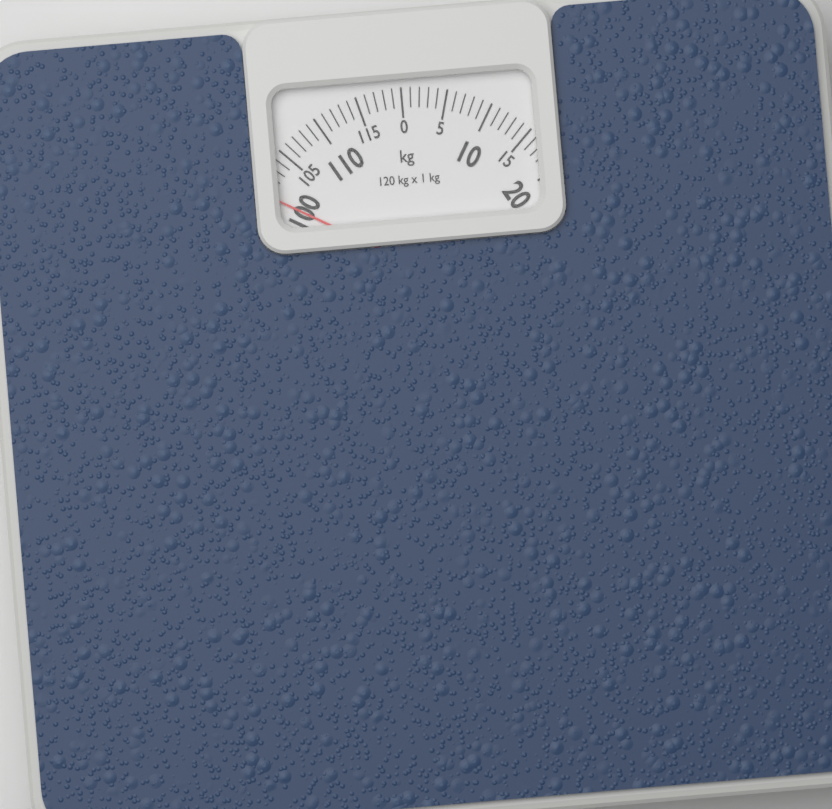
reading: 100 kg
